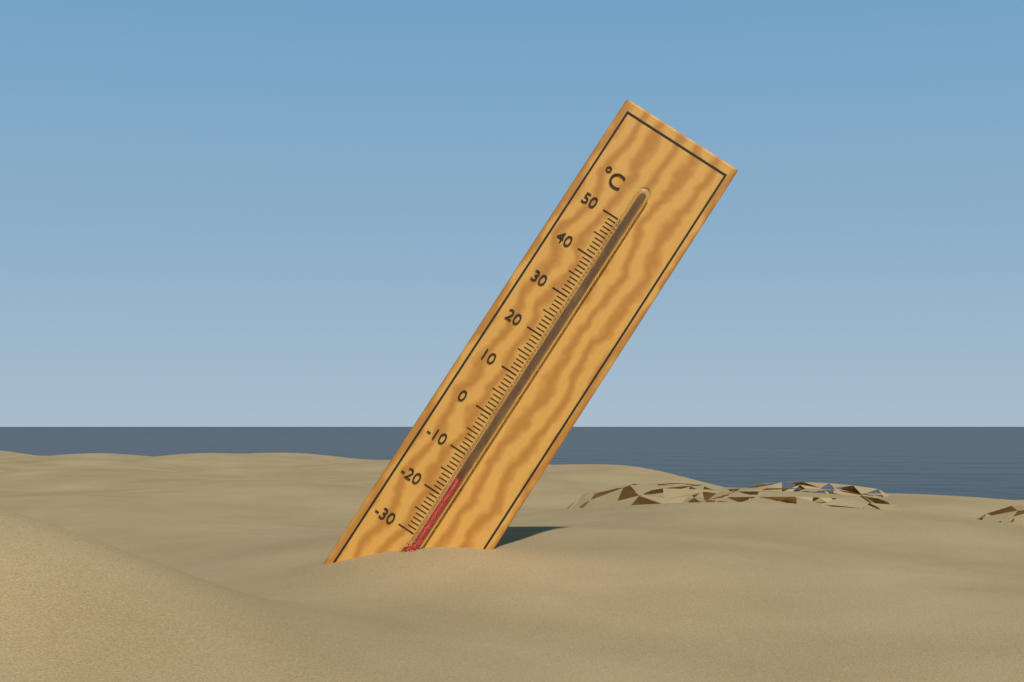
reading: -15 °C
